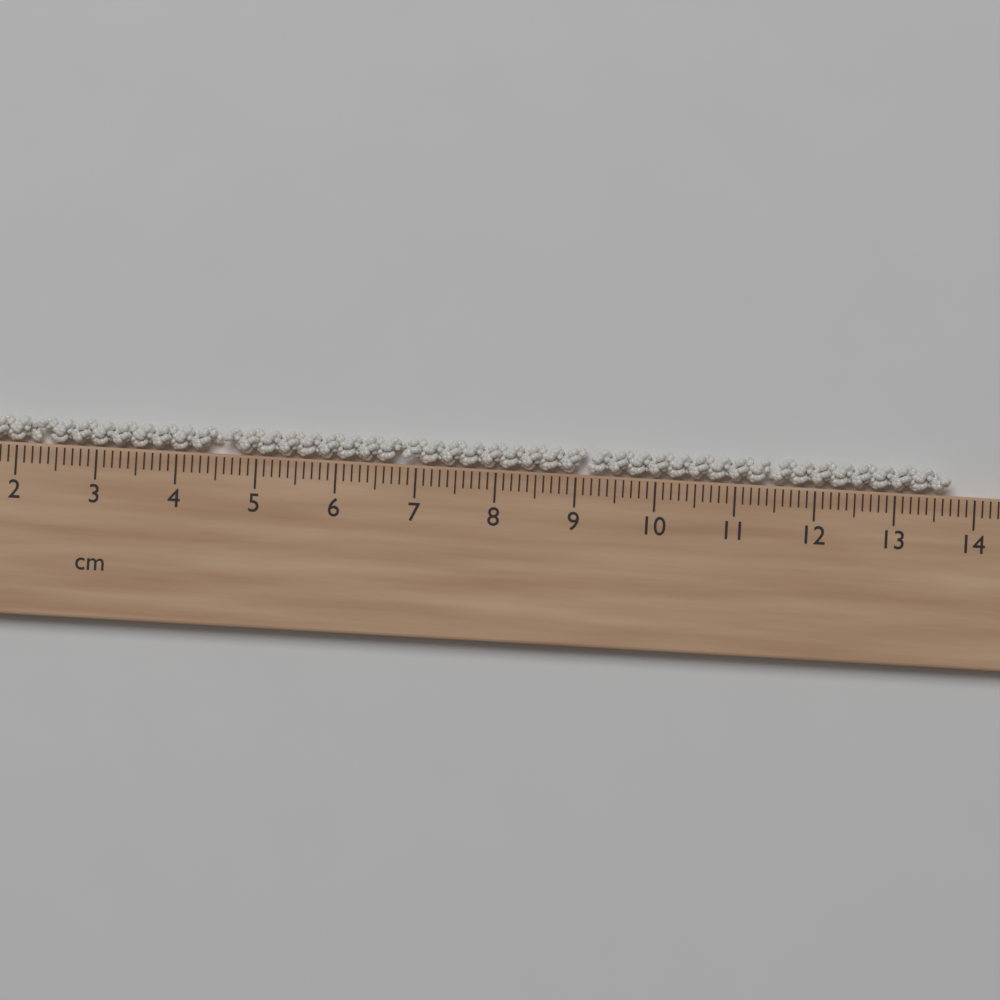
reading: 13.7 cm
